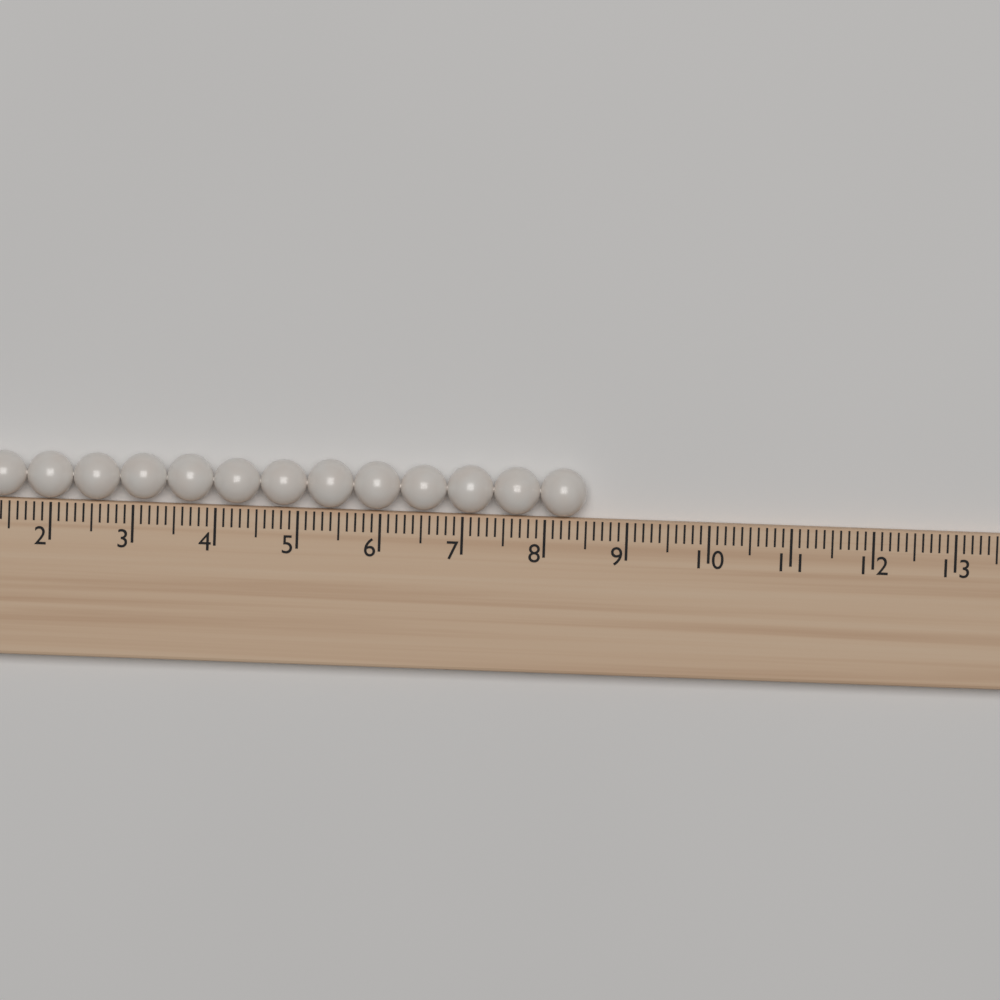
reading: 8.5 (no unit)
